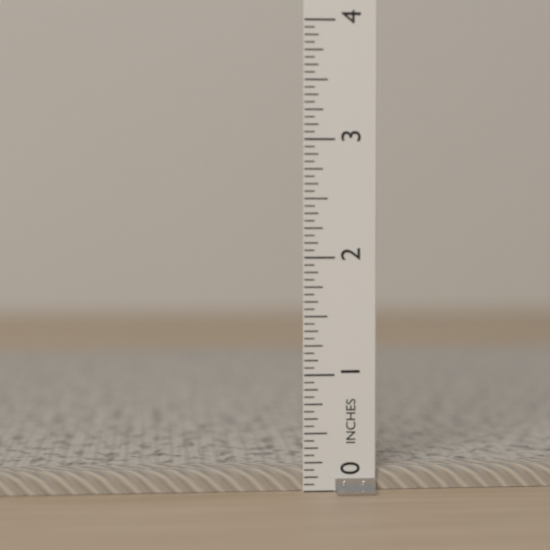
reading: 0.1875 in
